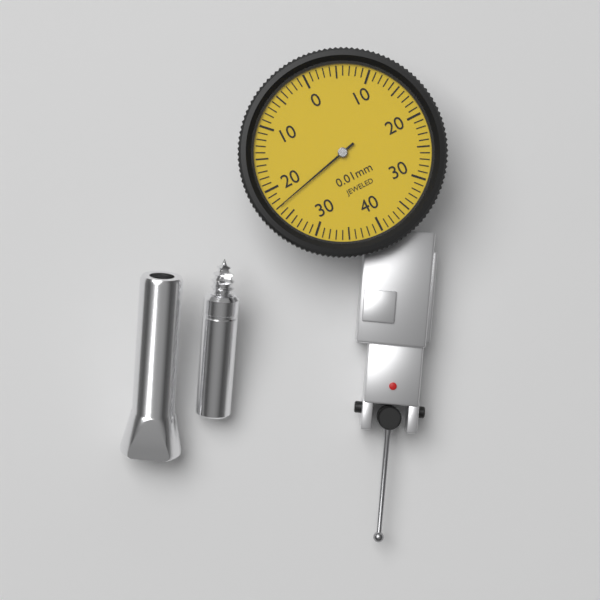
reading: 0.23 mm
